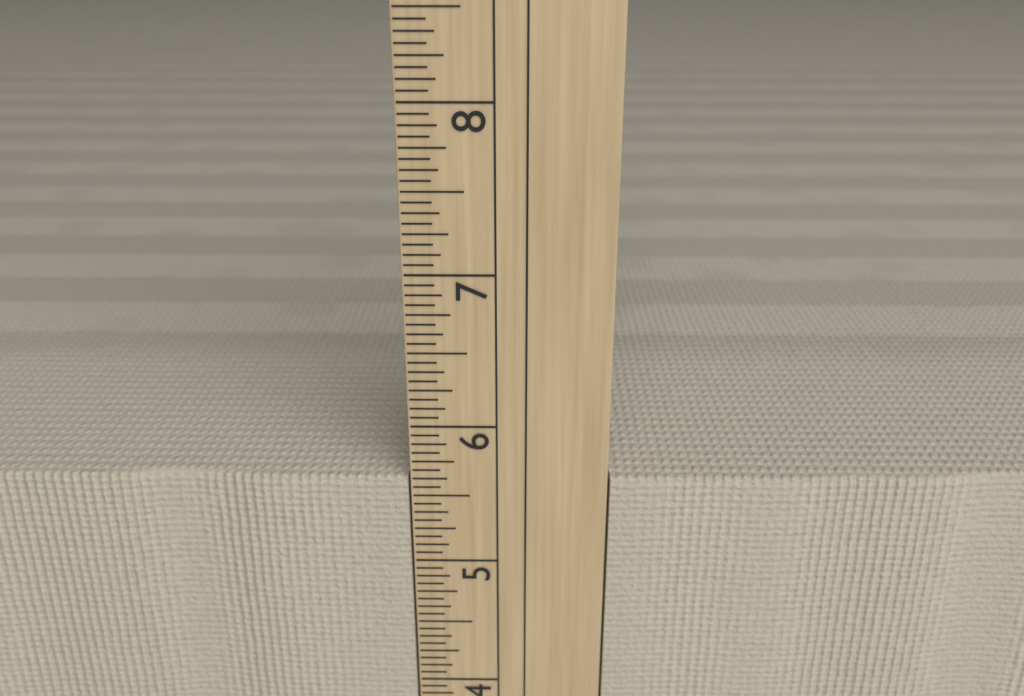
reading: 5.6250 in
